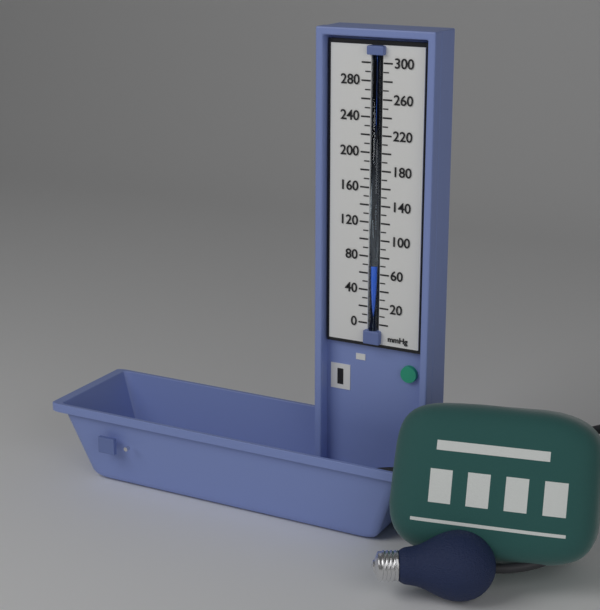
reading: 70 mmHg
